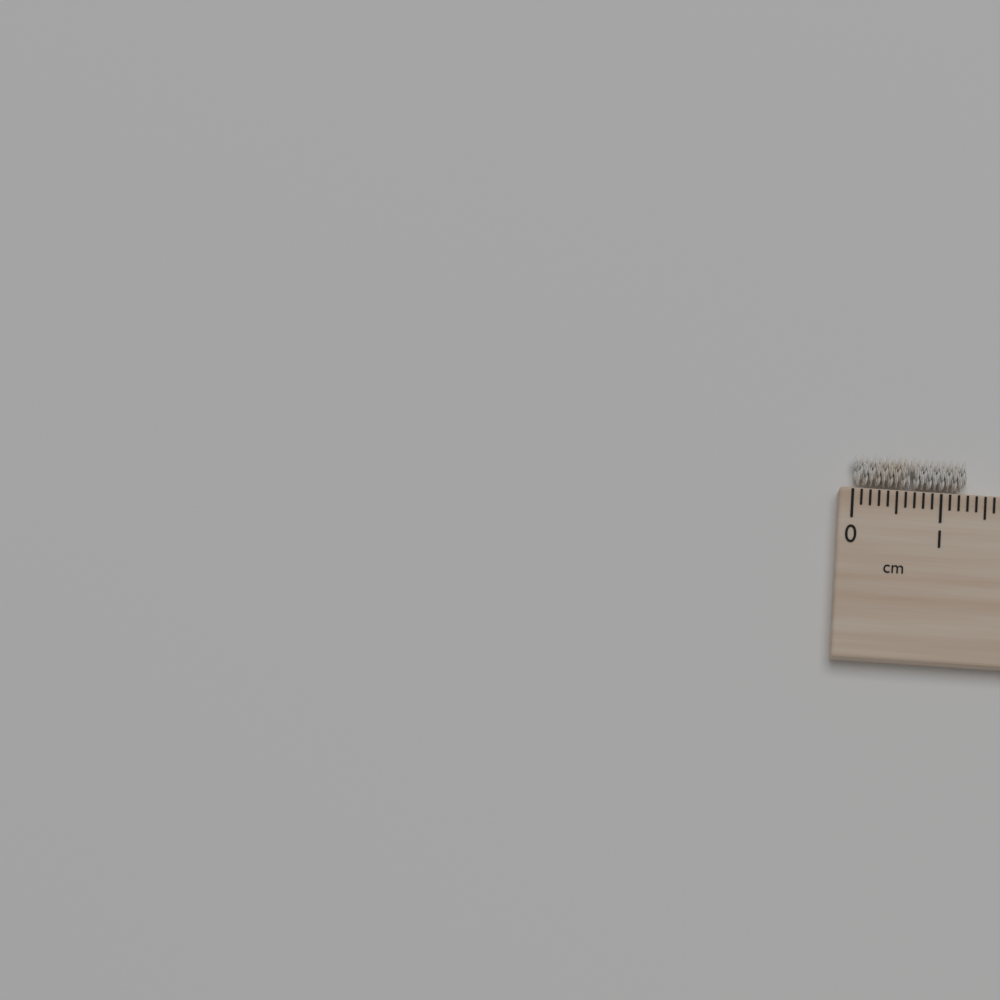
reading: 1.3 cm
